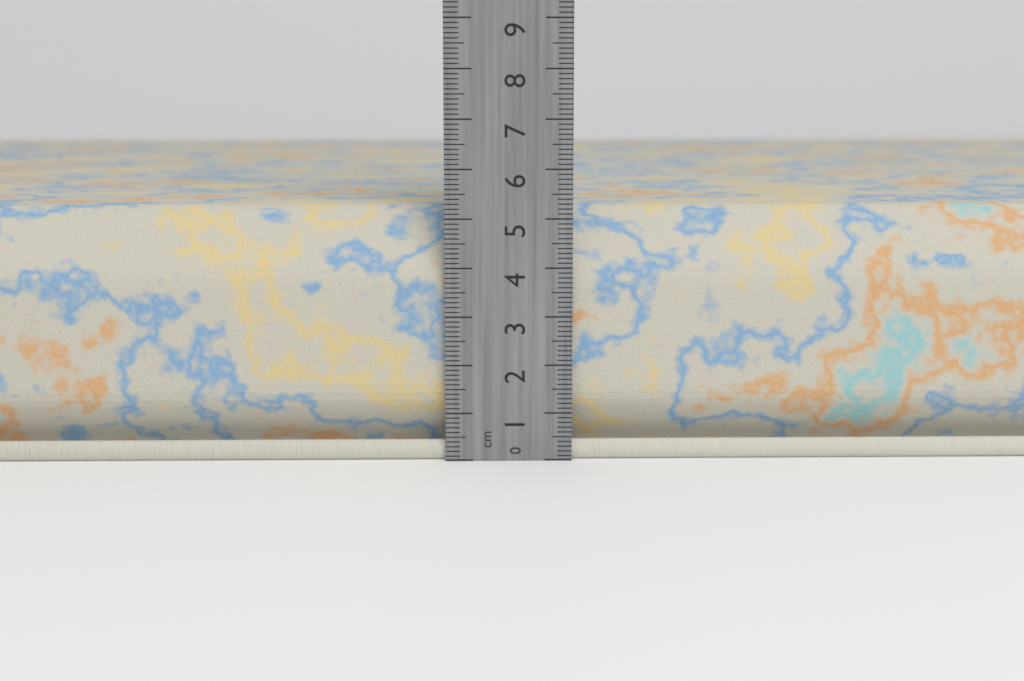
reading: 5.2 cm
